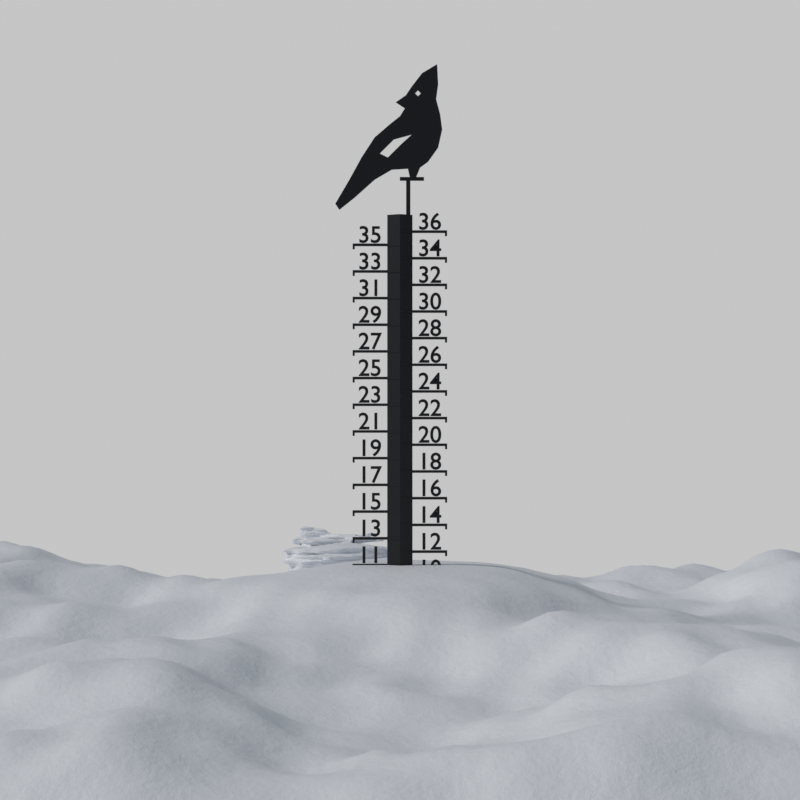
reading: 11 (no unit)
